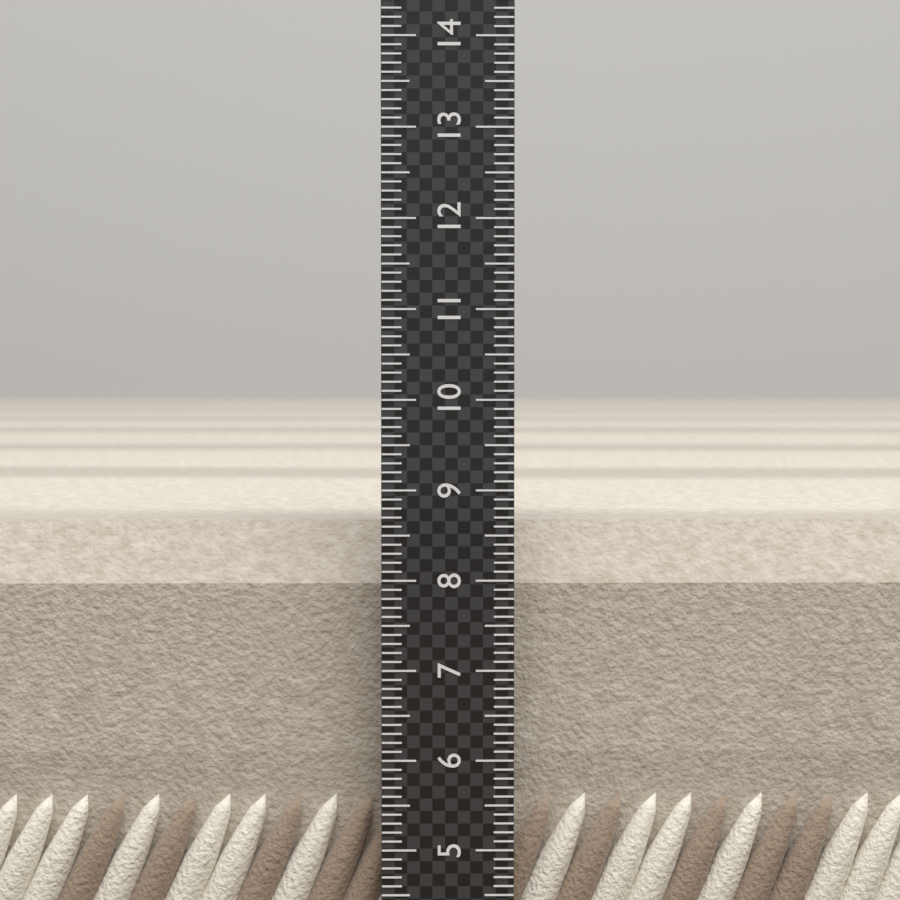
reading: 8.6 (no unit)
